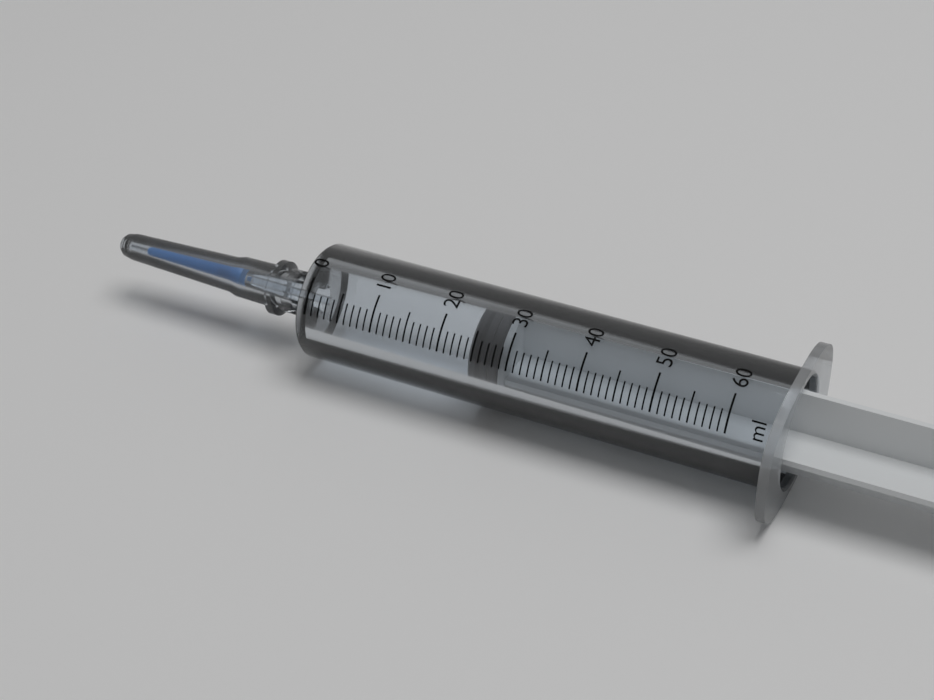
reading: 24 ml
